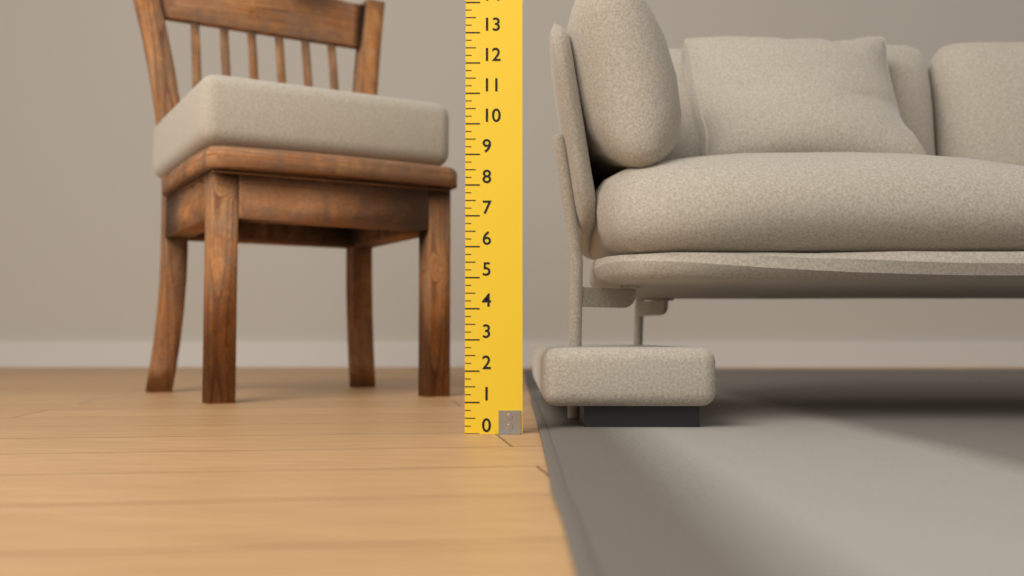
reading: 2.75 (no unit)
